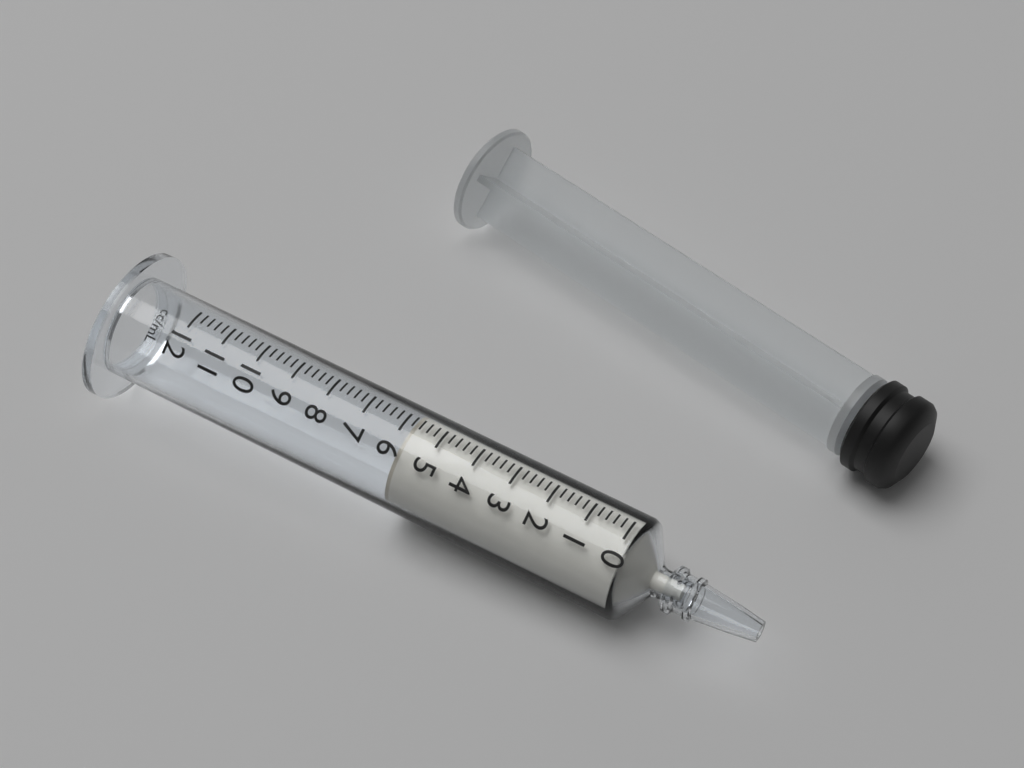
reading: 5.8 ml
